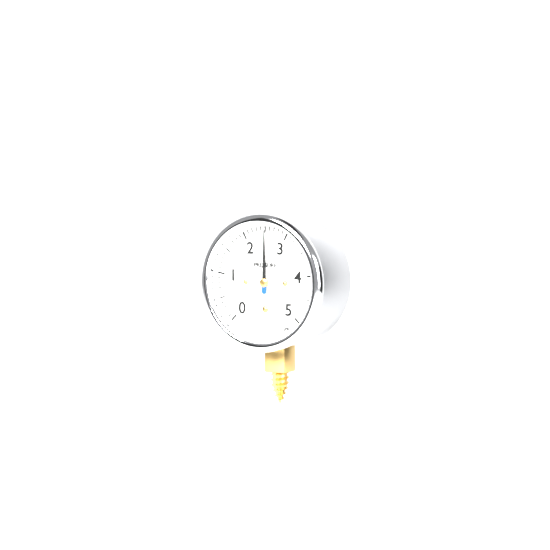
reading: 2.5 psi
